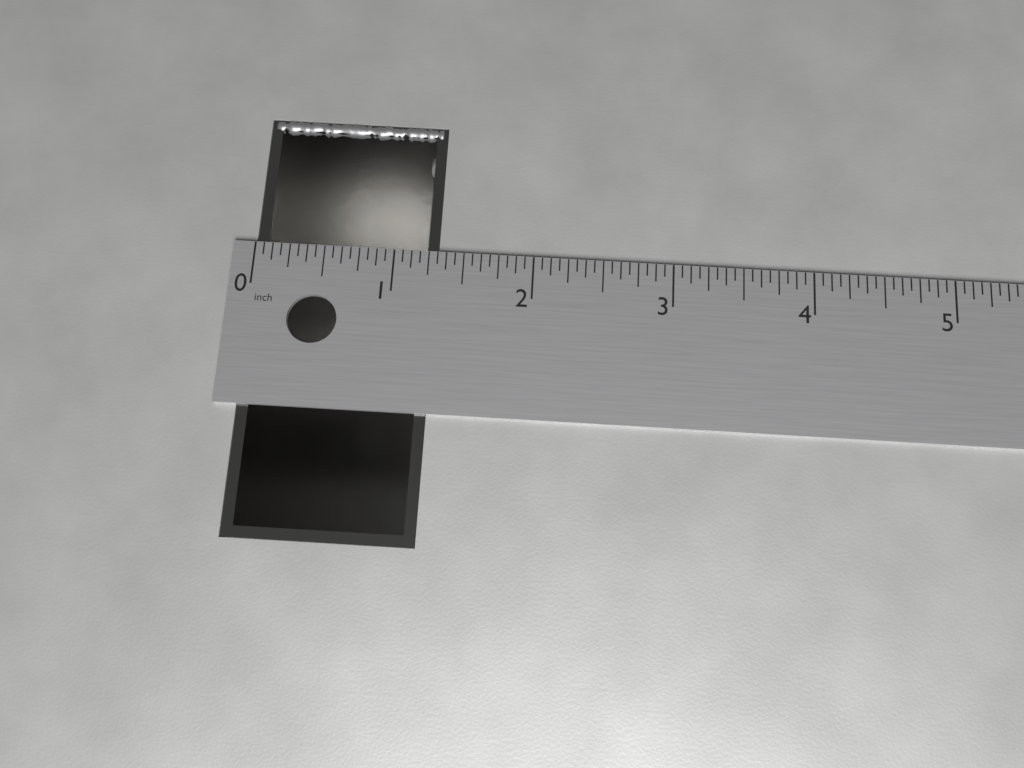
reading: 1.3125 in
